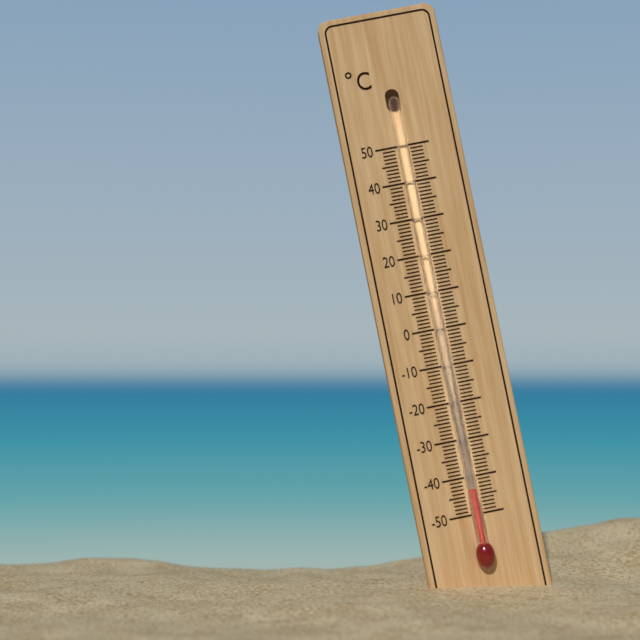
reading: -43 °C
